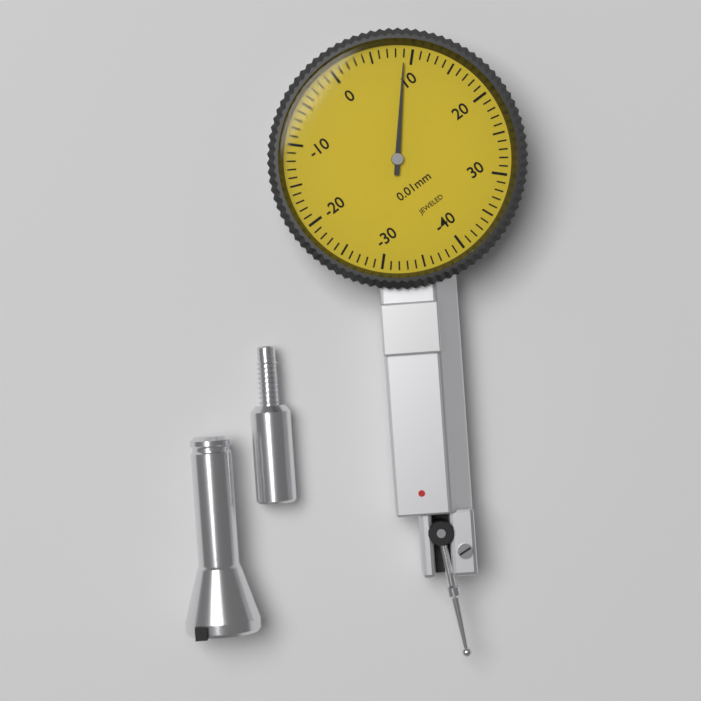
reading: 9 0.01mm
